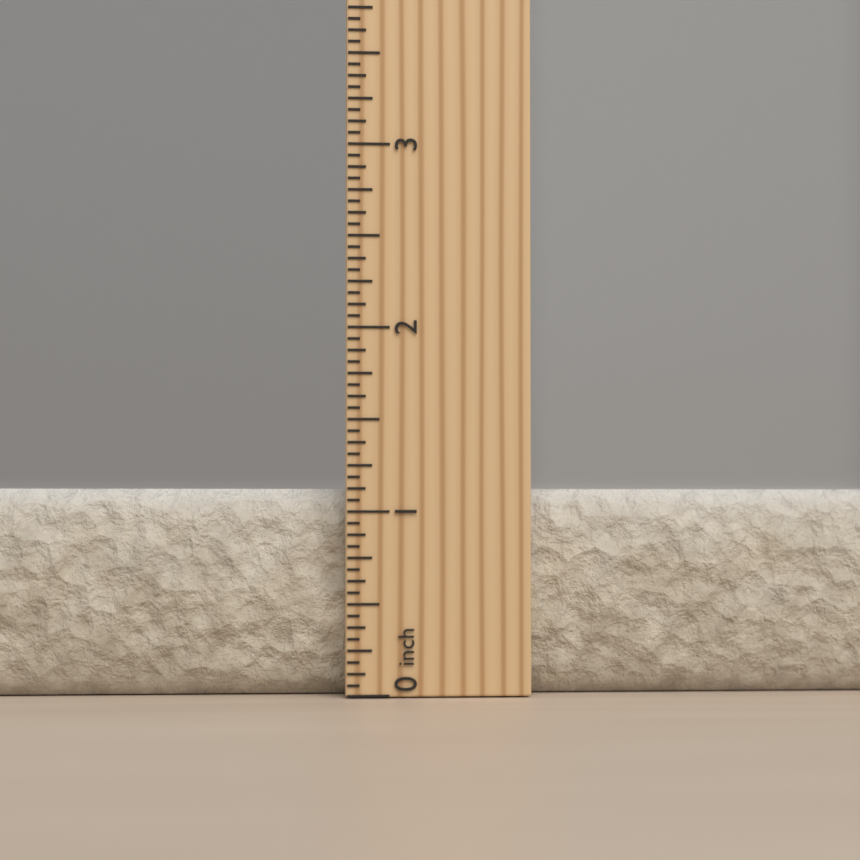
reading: 1.1250 inch
